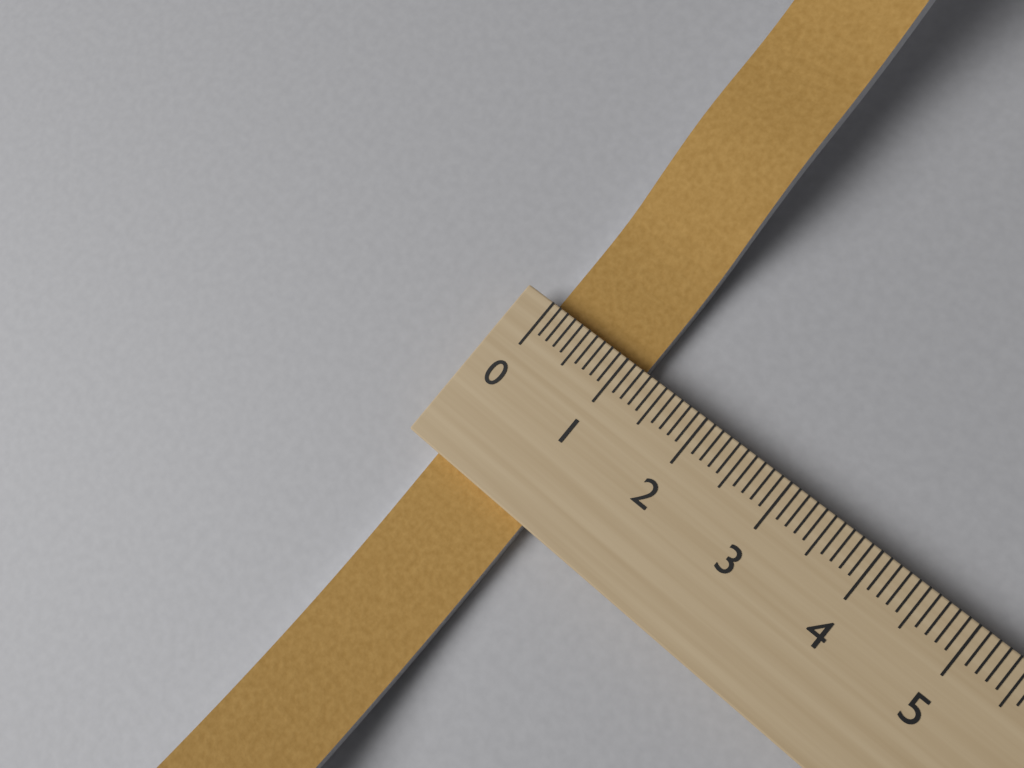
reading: 1.2 (no unit)
